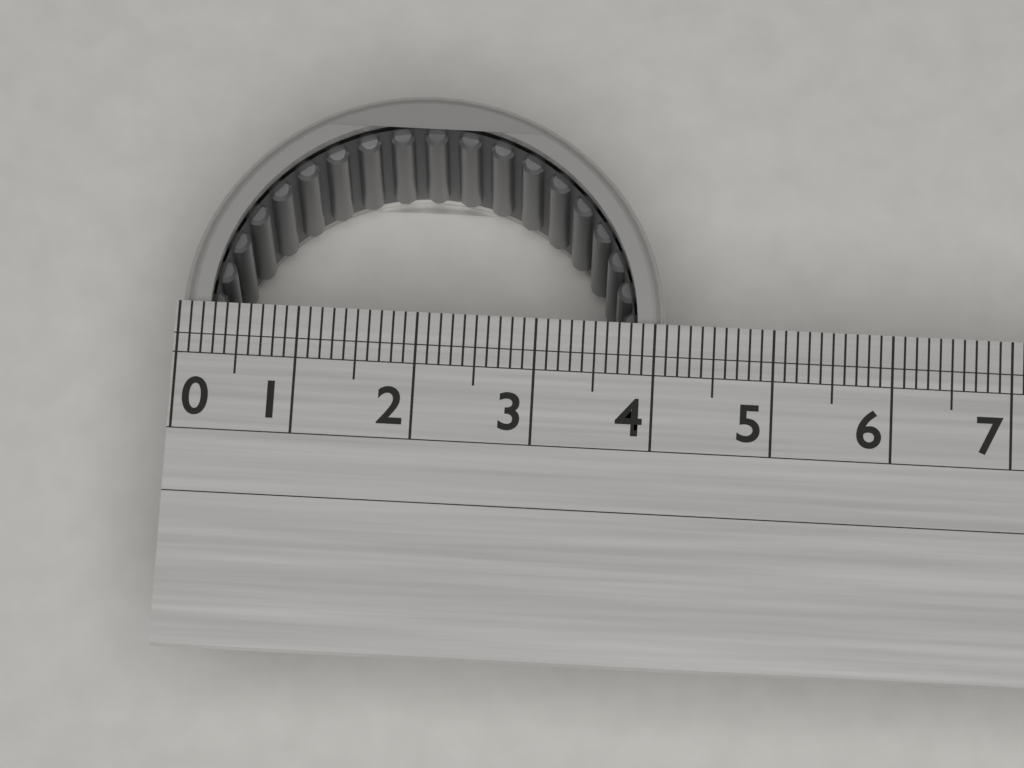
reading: 4.1 (no unit)
